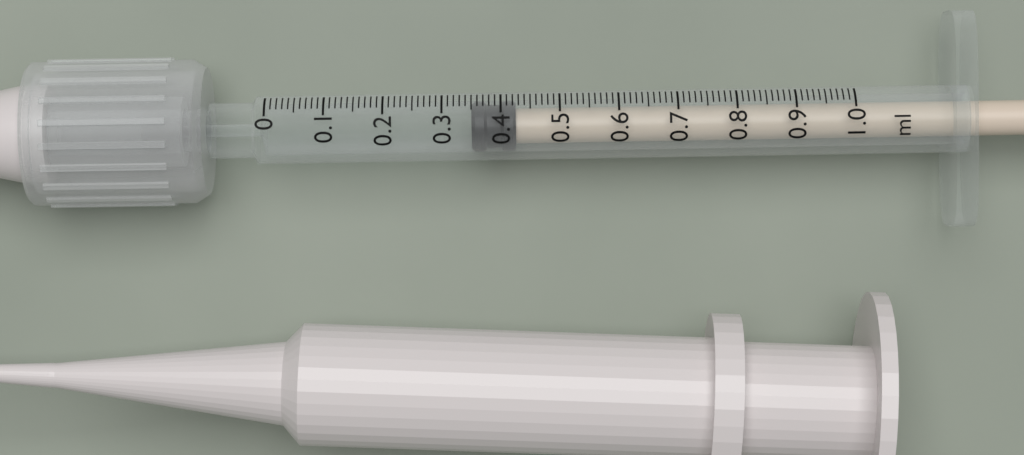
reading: 0.35 ml
